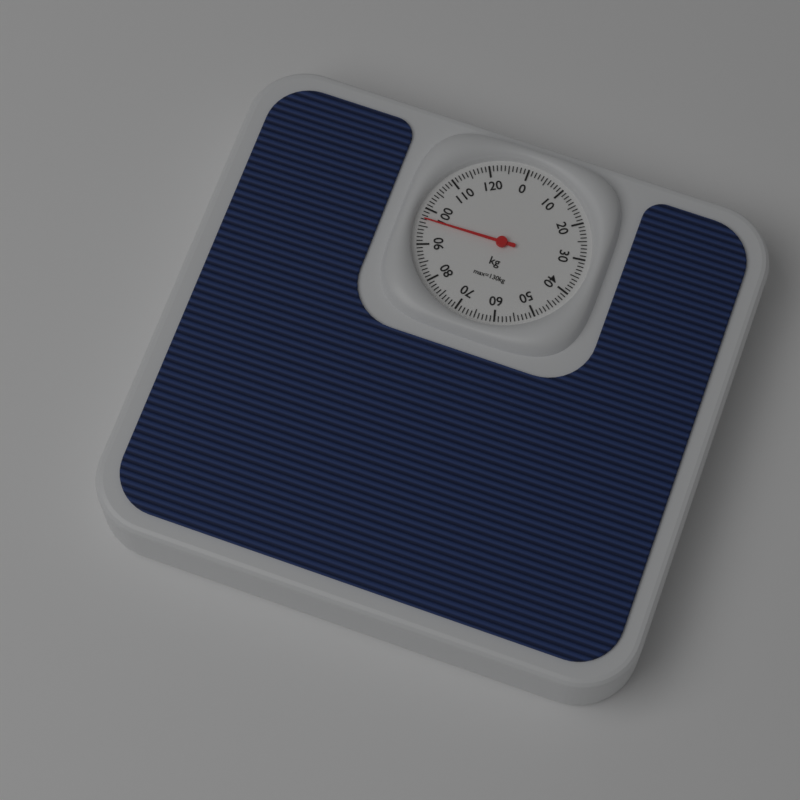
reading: 97 kg
